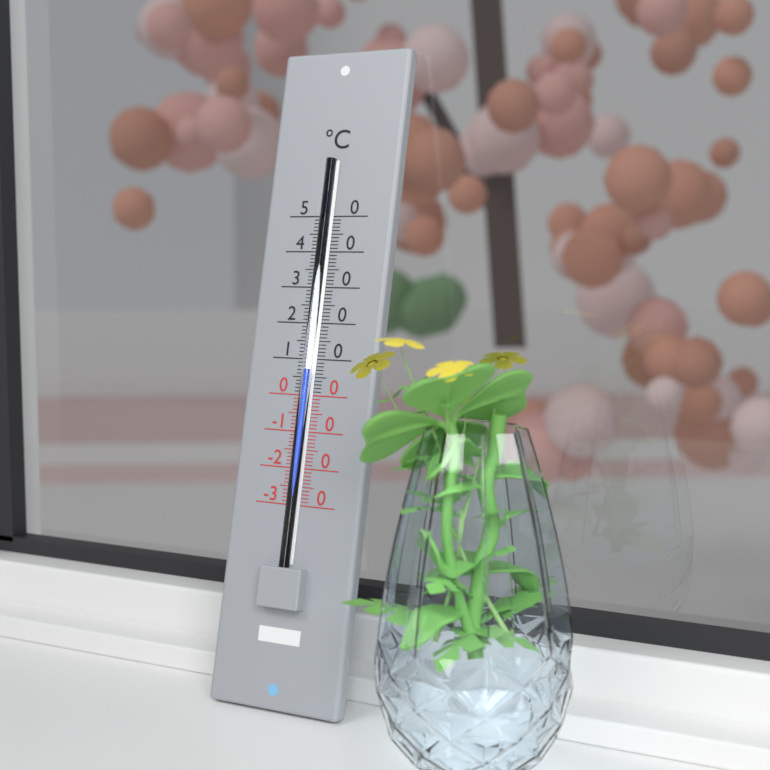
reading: 7 °C
